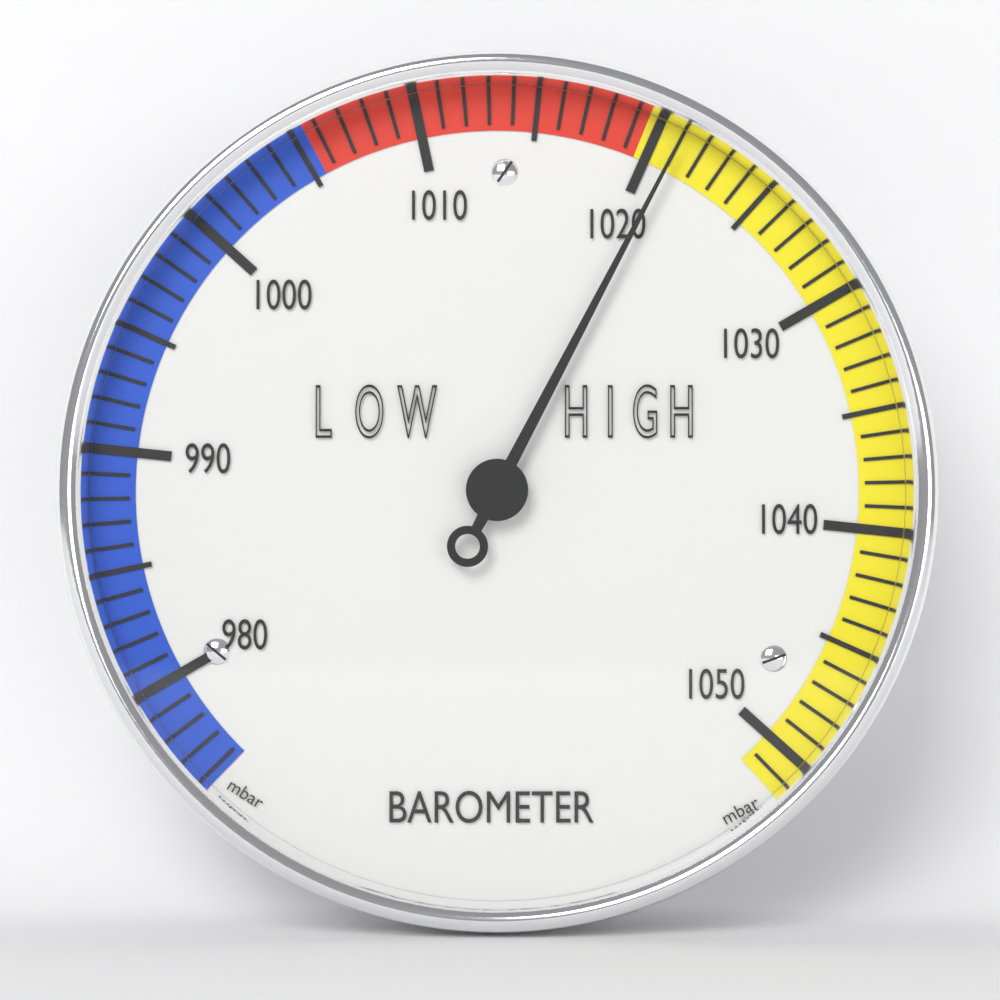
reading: 1021 mbar
